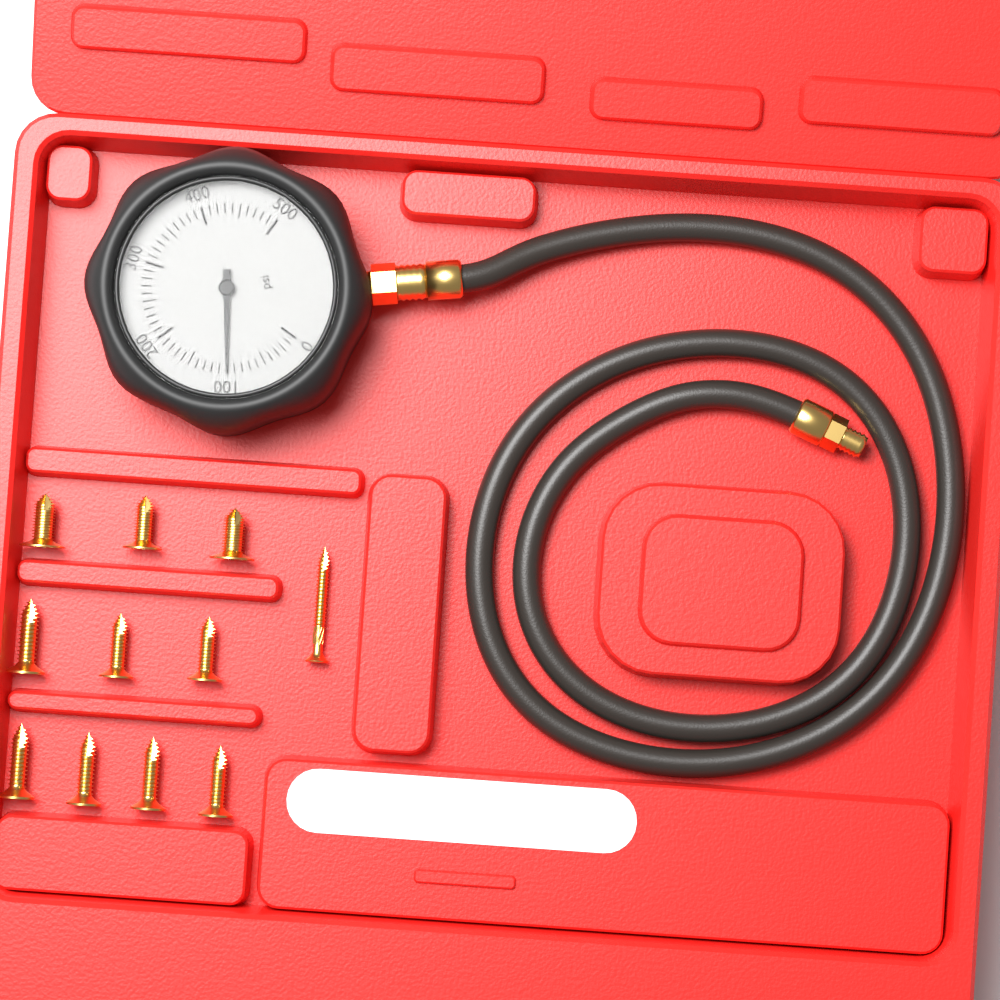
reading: 100 psi
